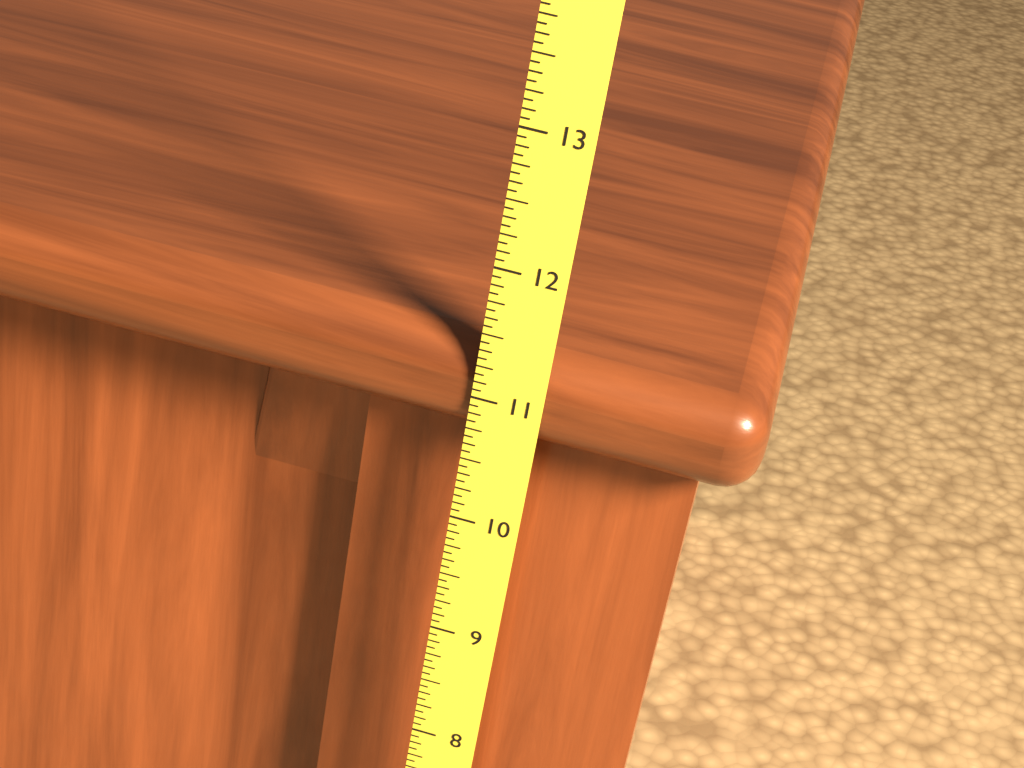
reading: 11.3750 (no unit)
